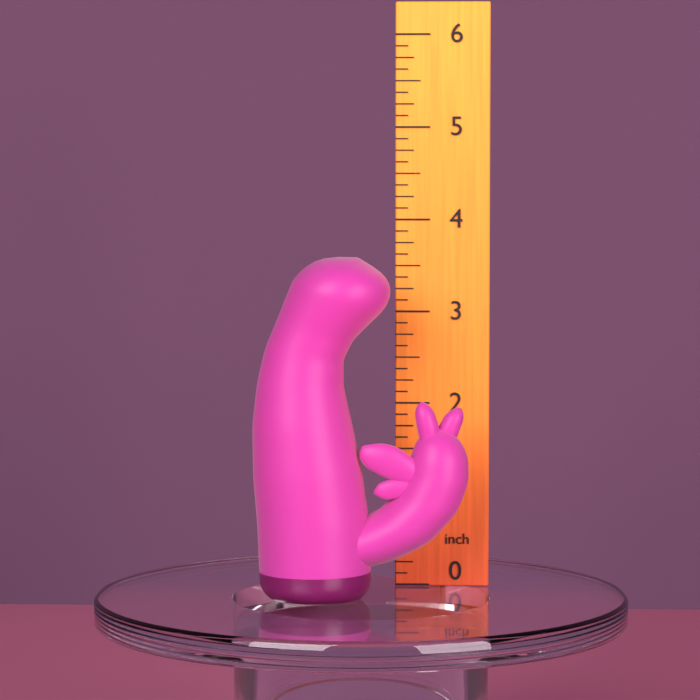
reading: 3.625 inch
